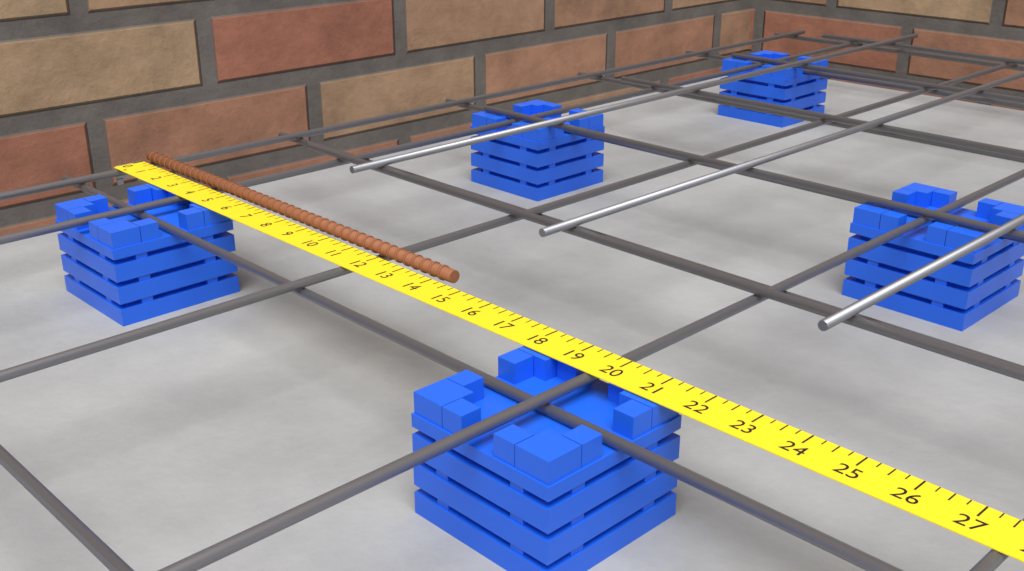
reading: 14.50 in
